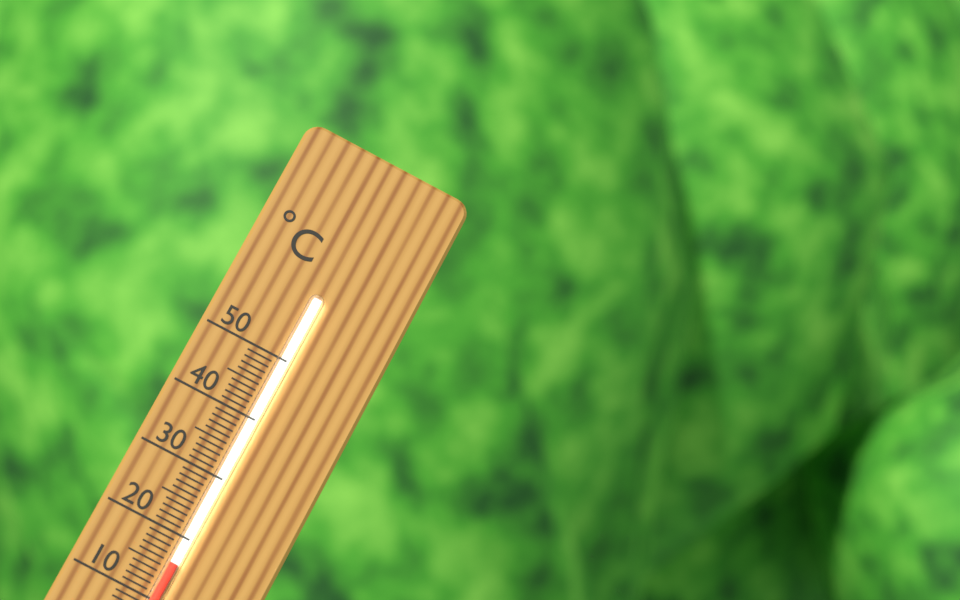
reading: 16 °C
